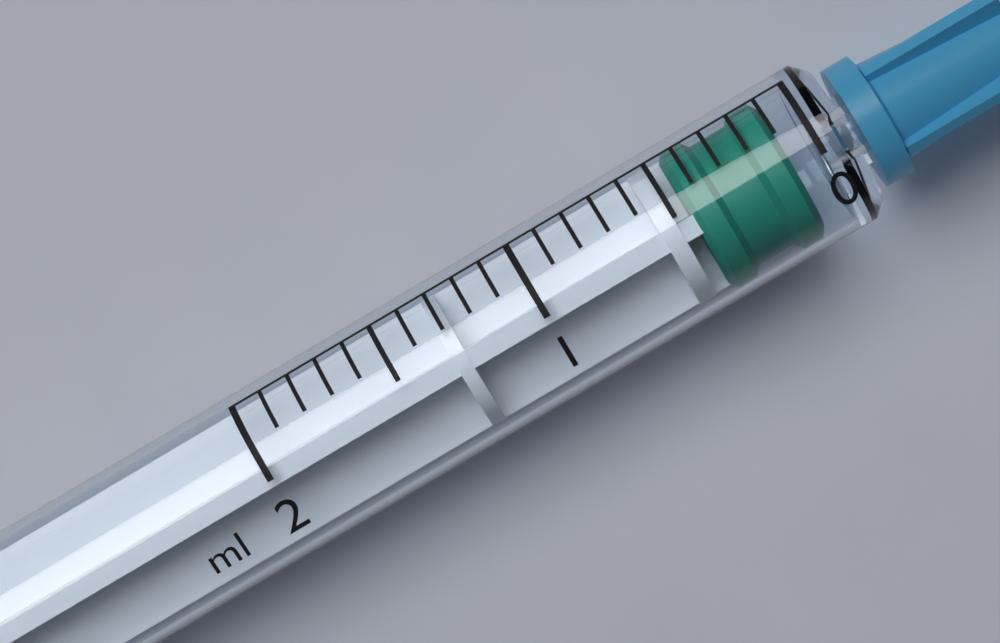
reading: 0.1 ml
